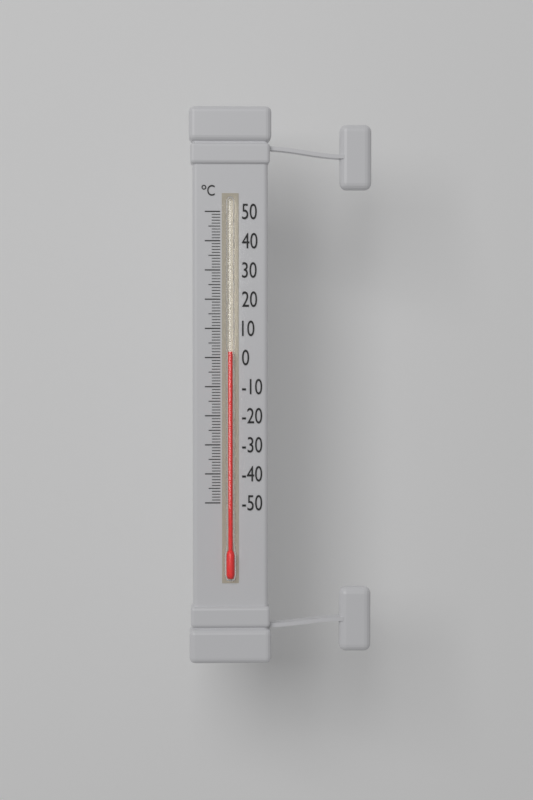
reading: 2 °C
